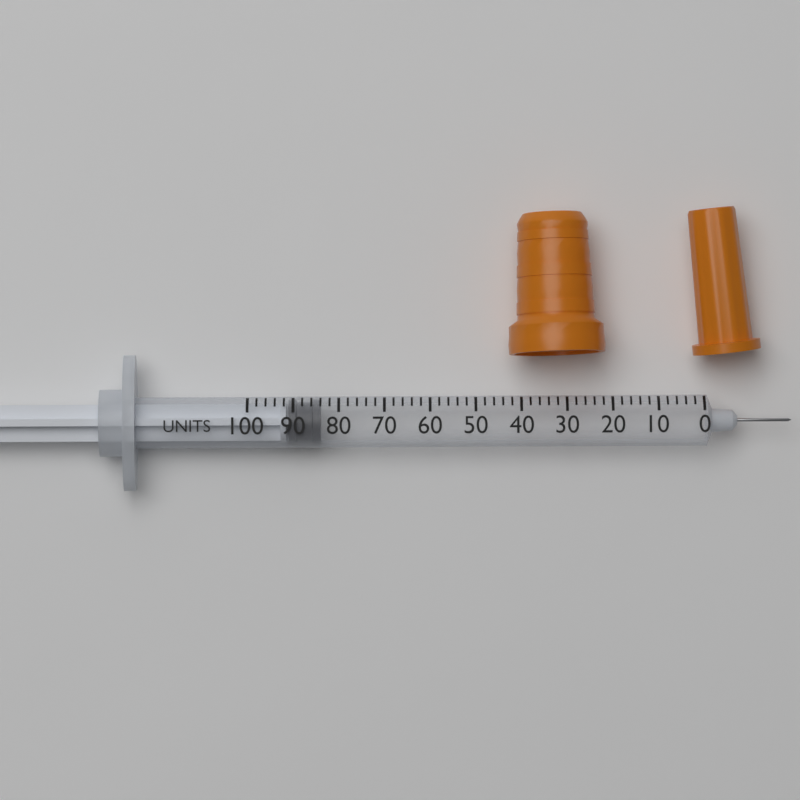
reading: 84 units
